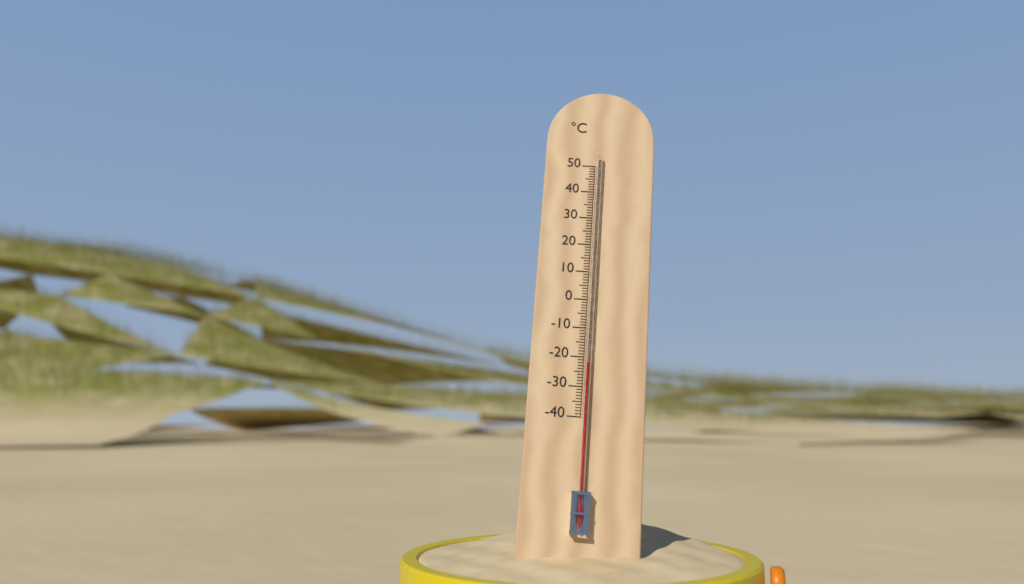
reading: -22 °C
